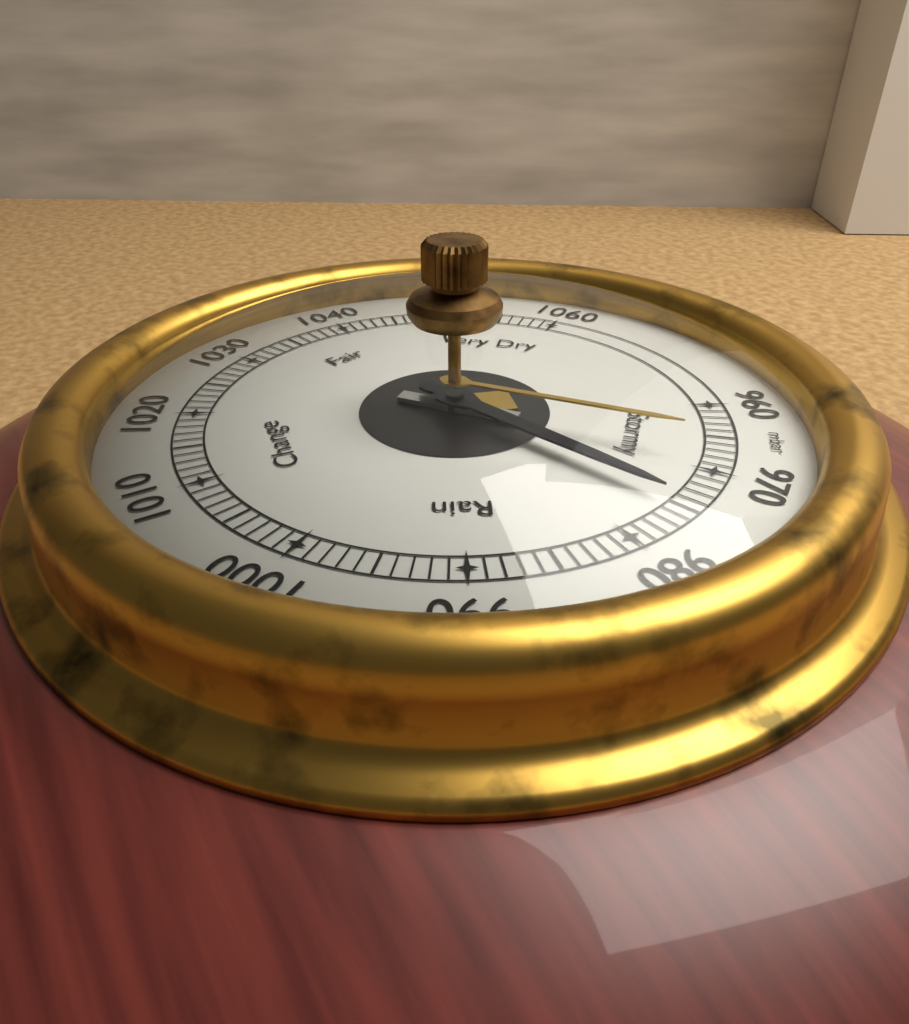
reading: 975 mbar
